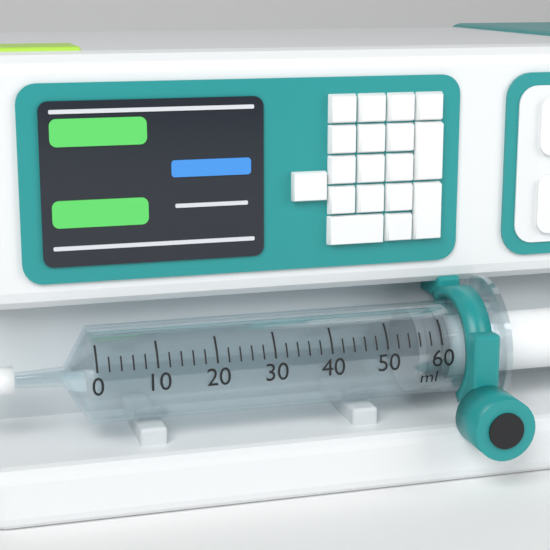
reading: 56 ml
